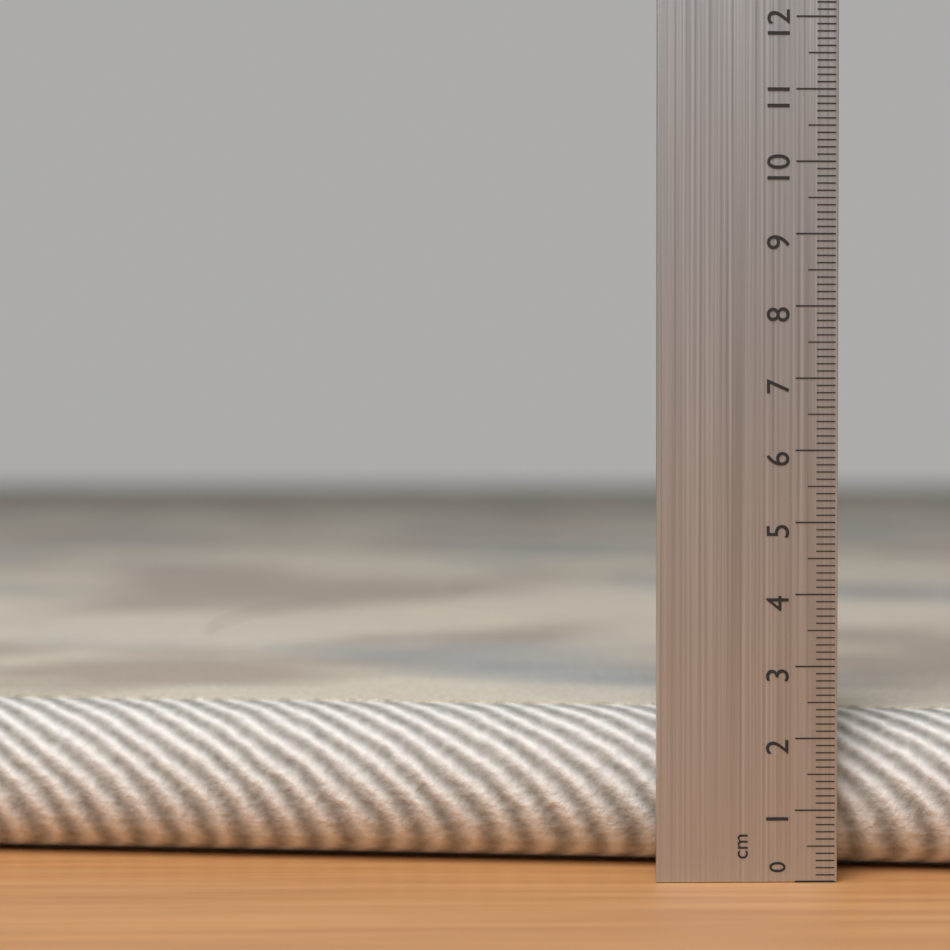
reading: 2.3 cm
